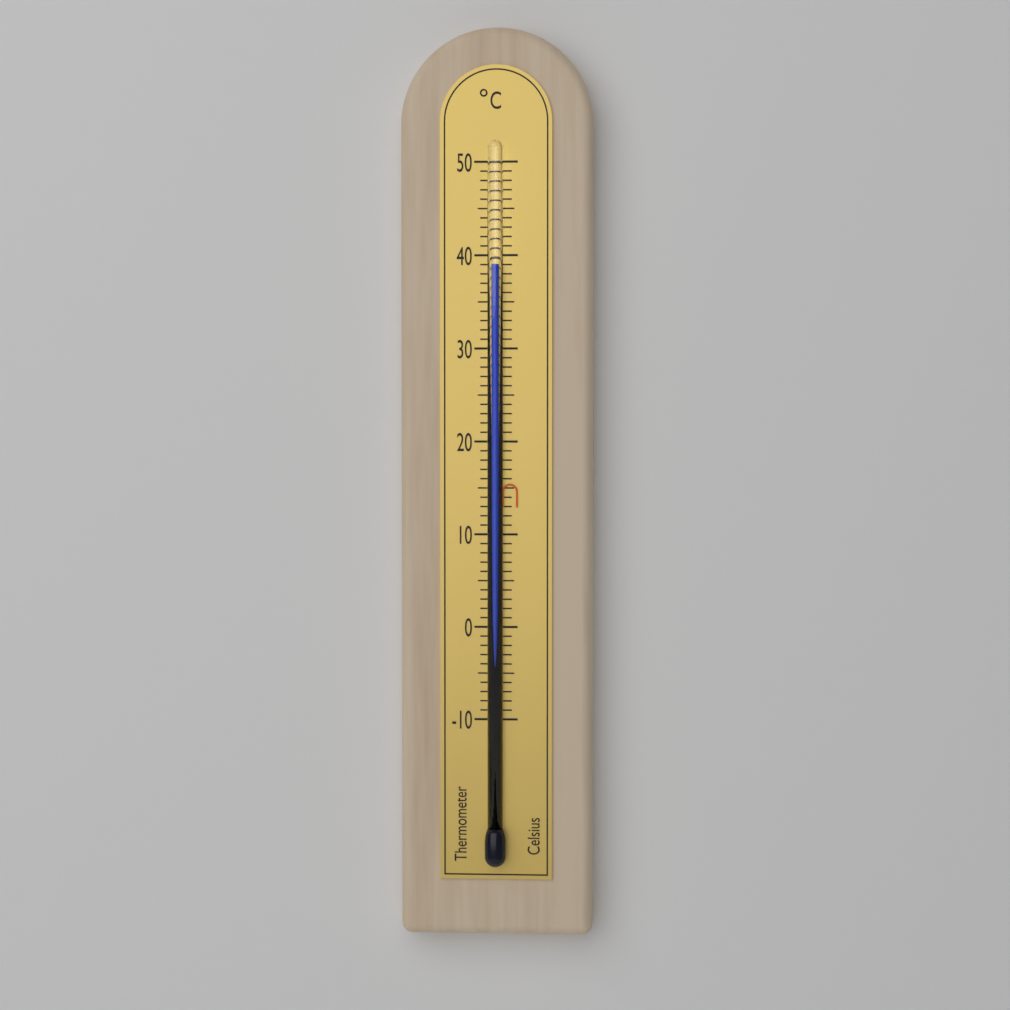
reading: 39 °C
